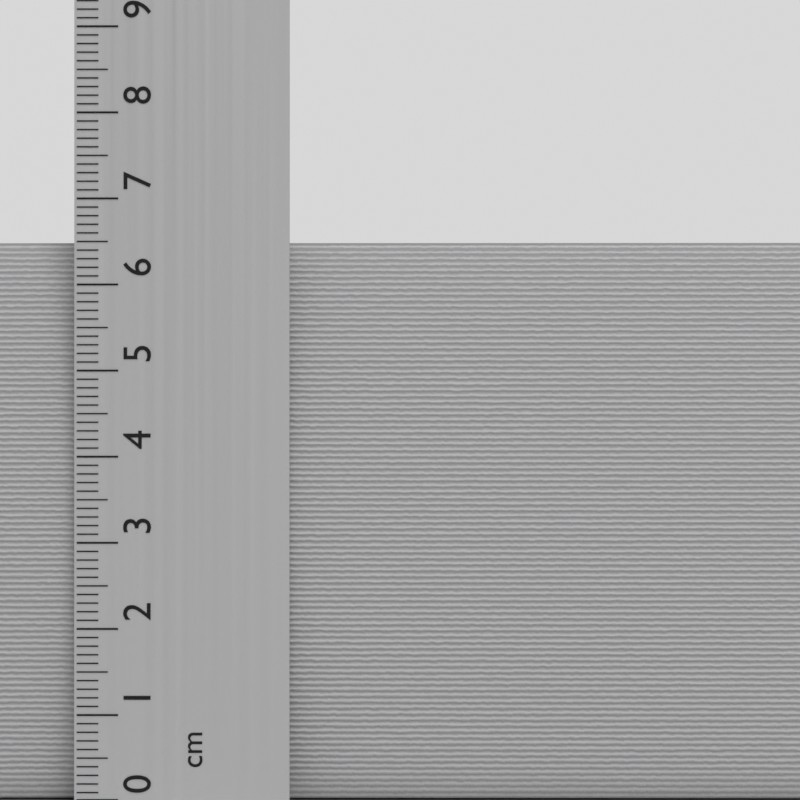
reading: 6.5 cm
